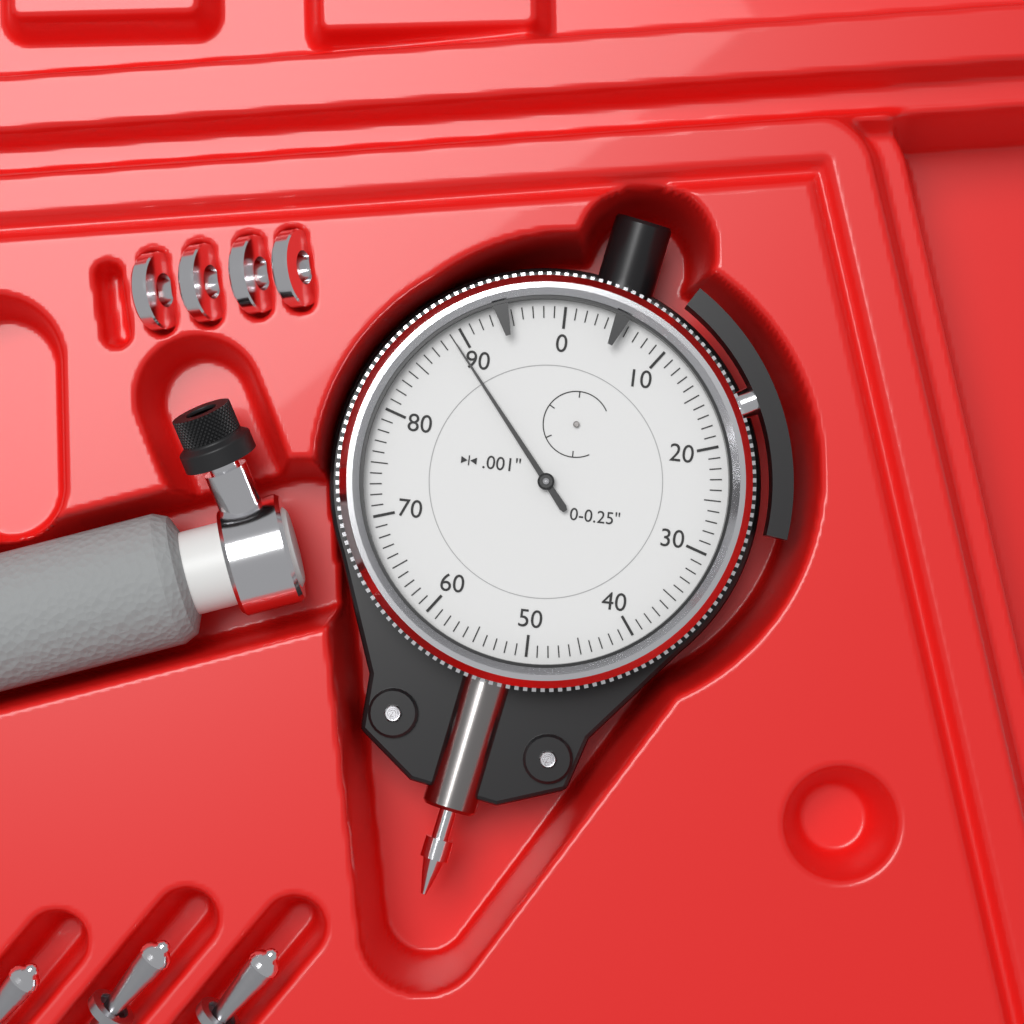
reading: 0.089 in
